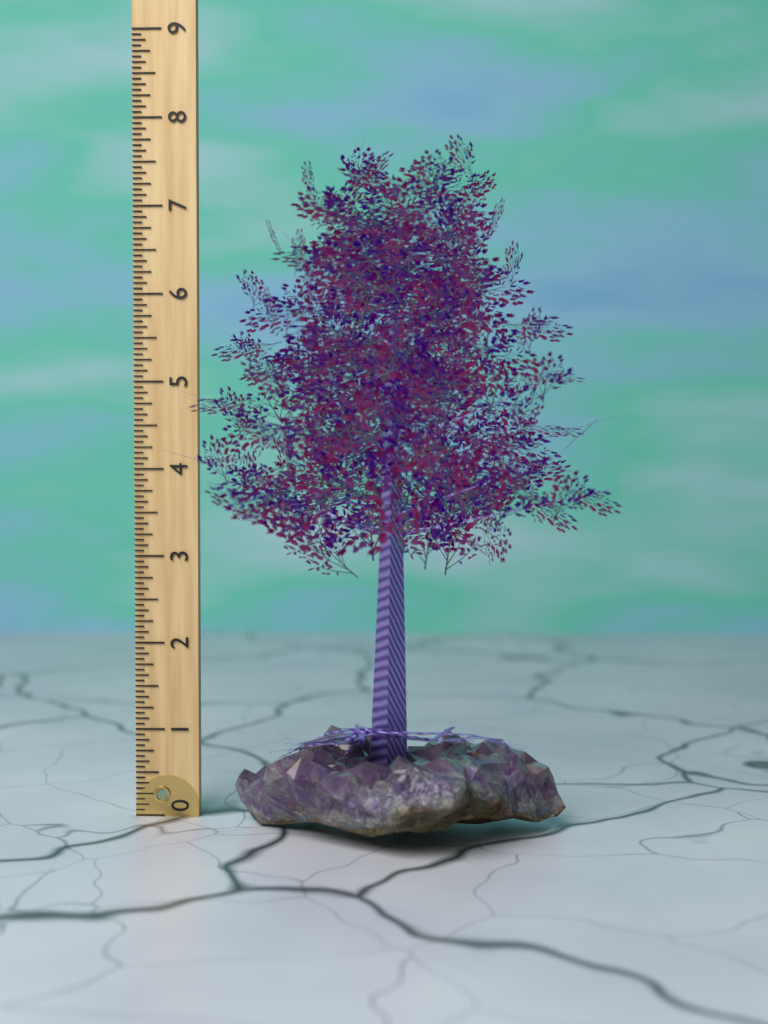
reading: 7.5625 (no unit)
